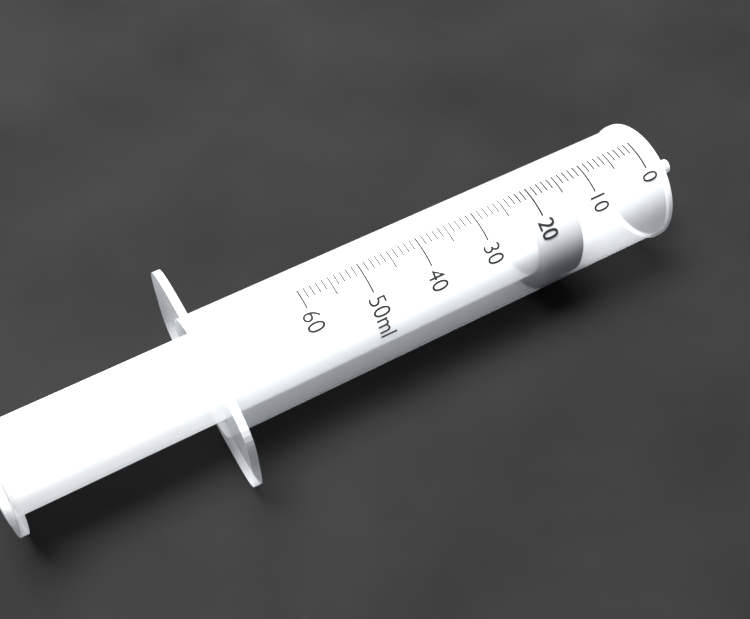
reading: 14 ml
